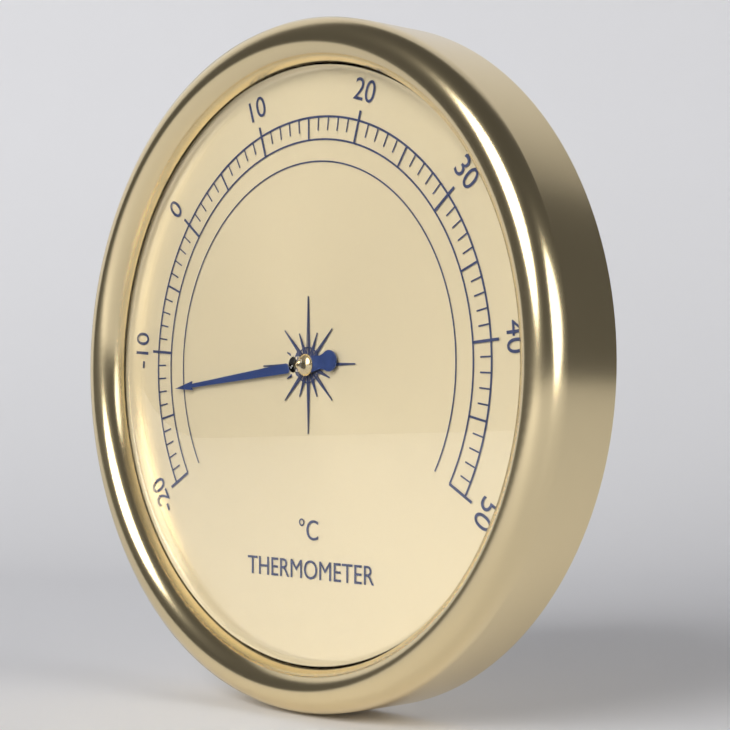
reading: -13 °C
